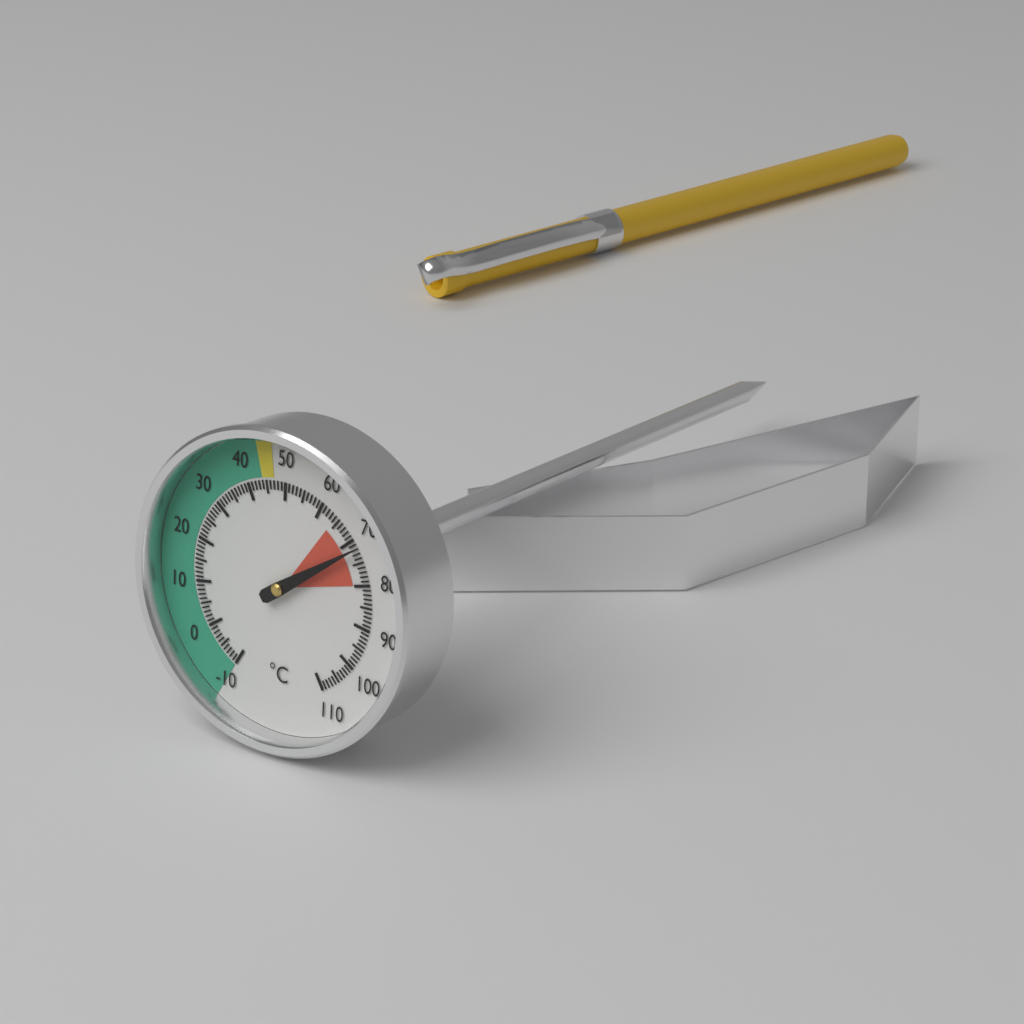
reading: 72 °C
